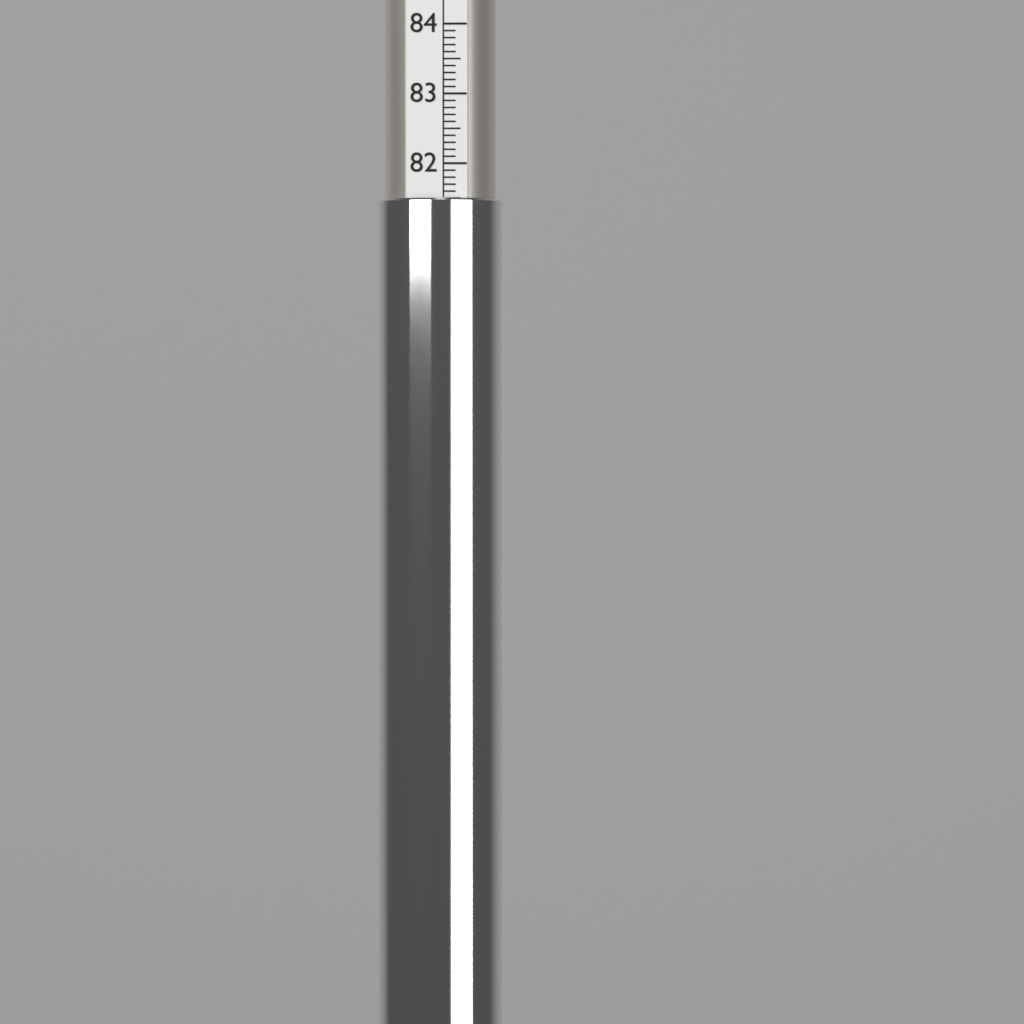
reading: 81.5 (no unit)
